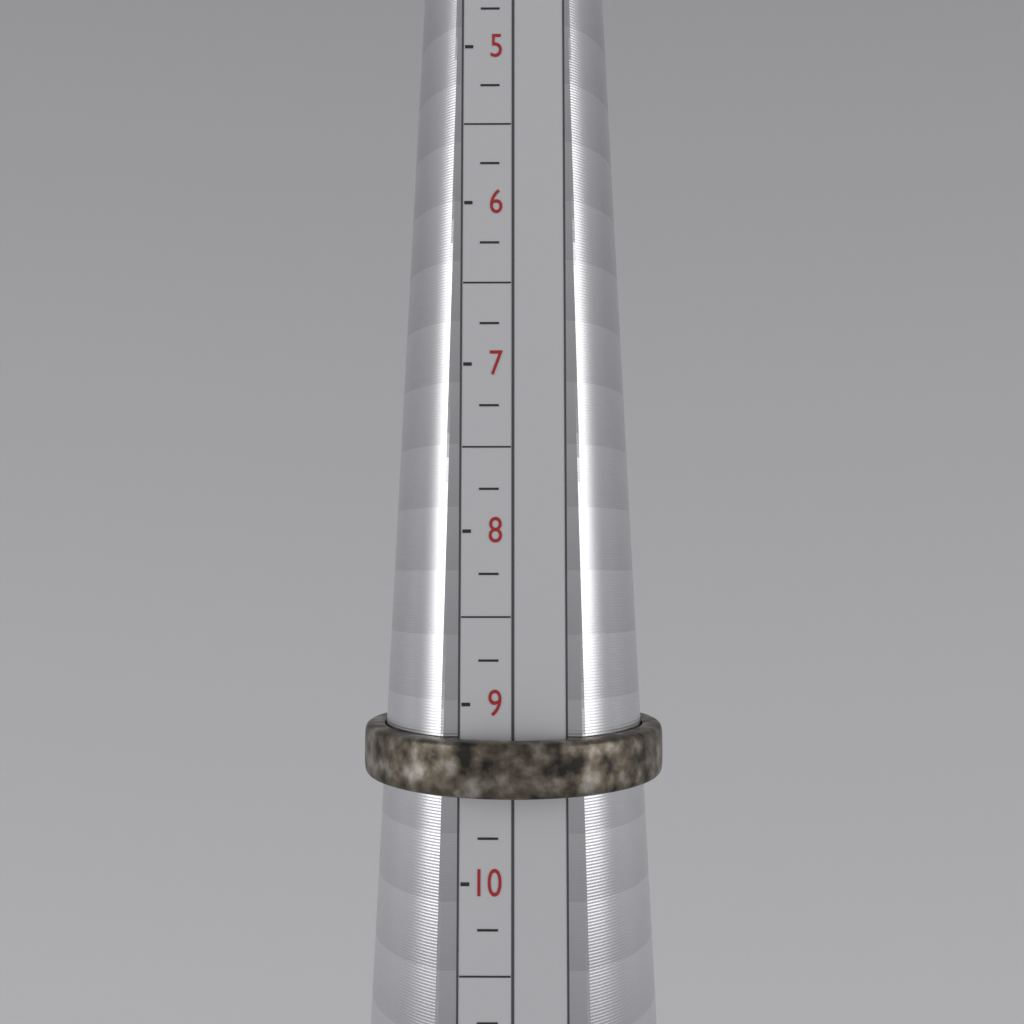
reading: 9.50 (no unit)
